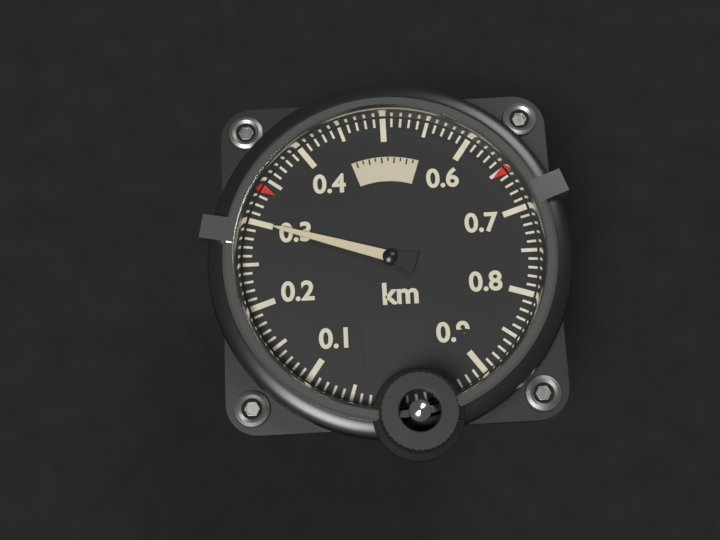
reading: 0.30 km
